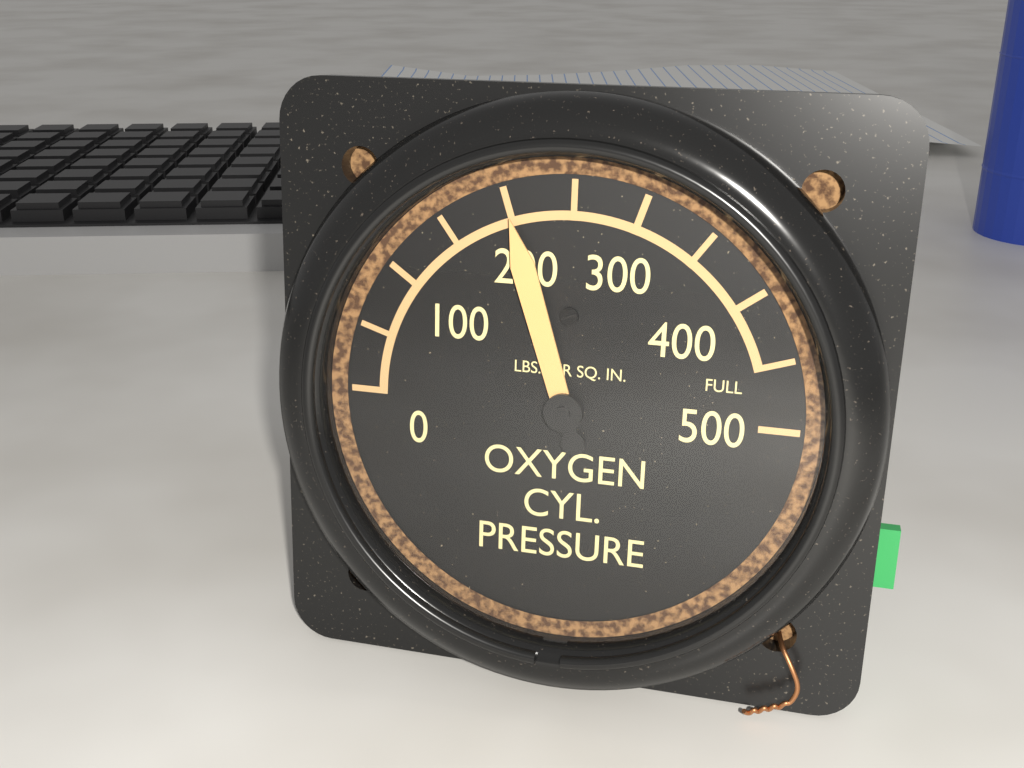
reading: 200 psi
